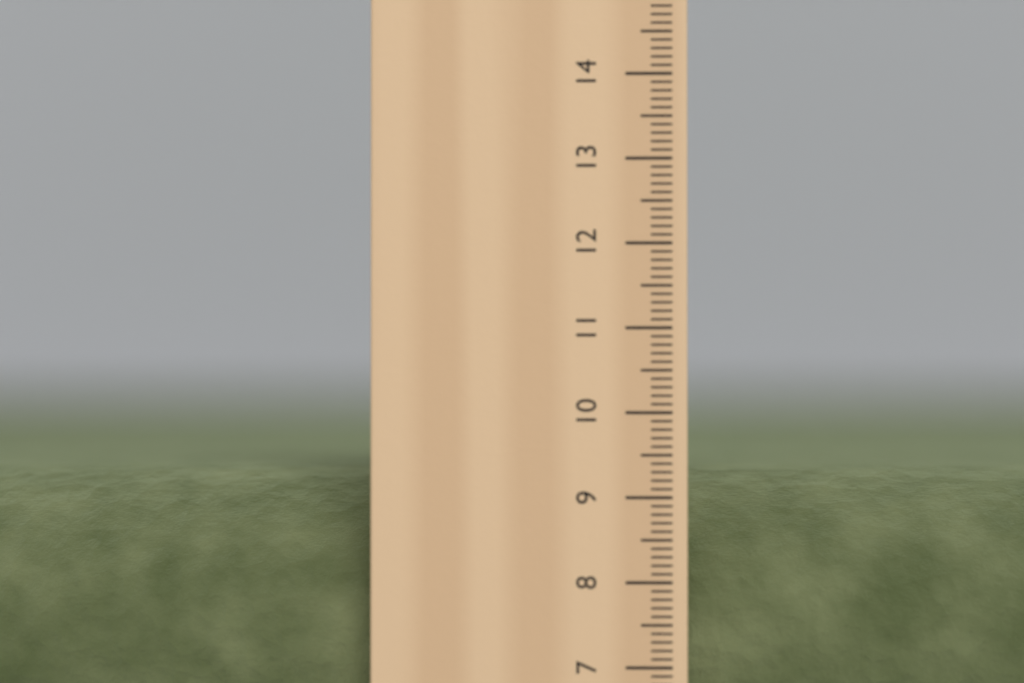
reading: 9.3 cm
